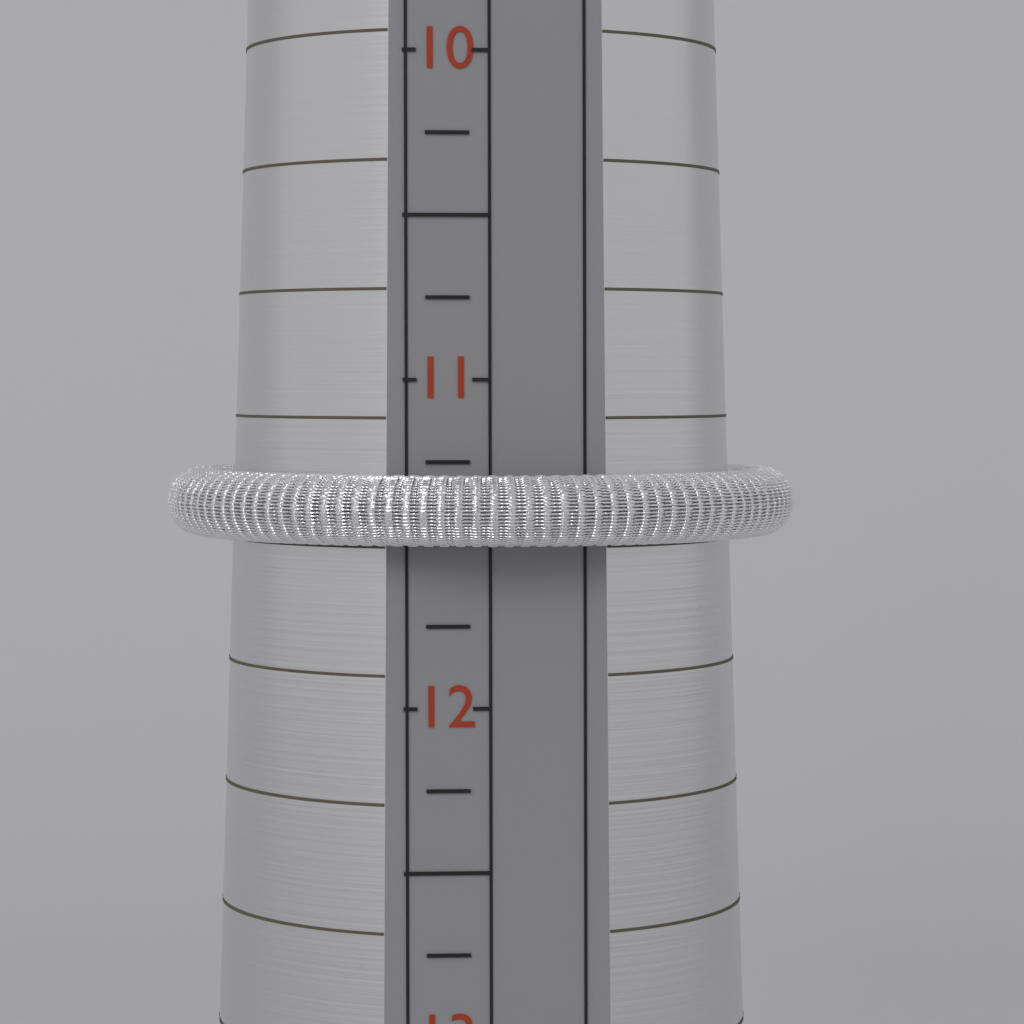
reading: 11.50 (no unit)
